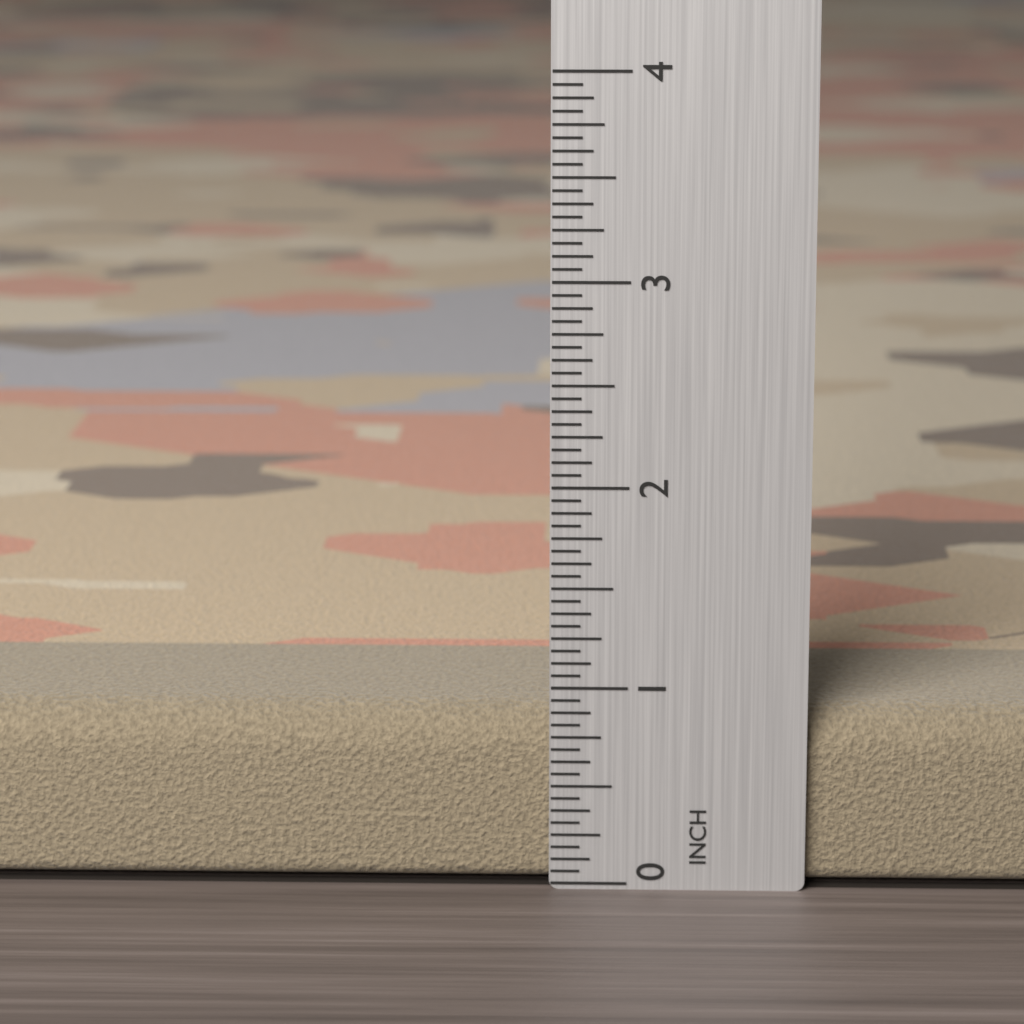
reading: 0.8750 in
